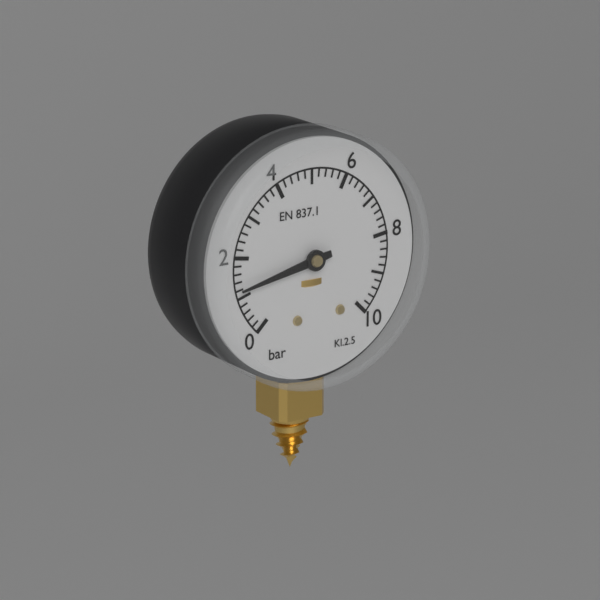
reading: 1.2 bar
